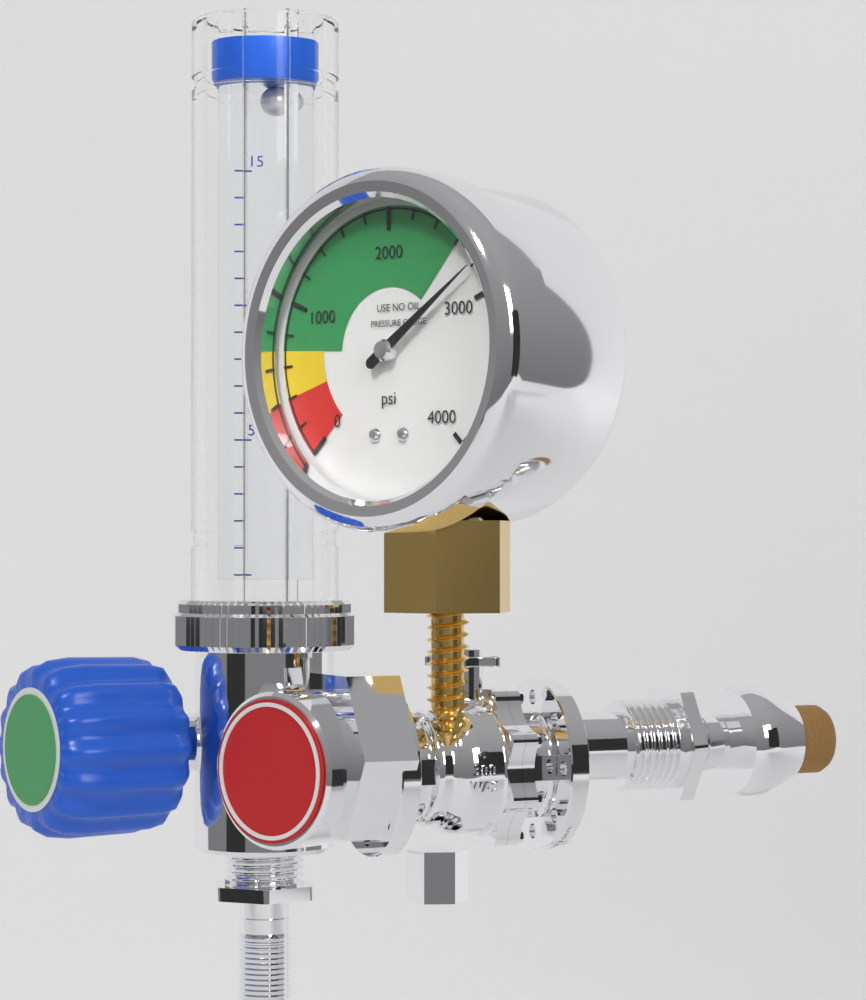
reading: 2800 psi
